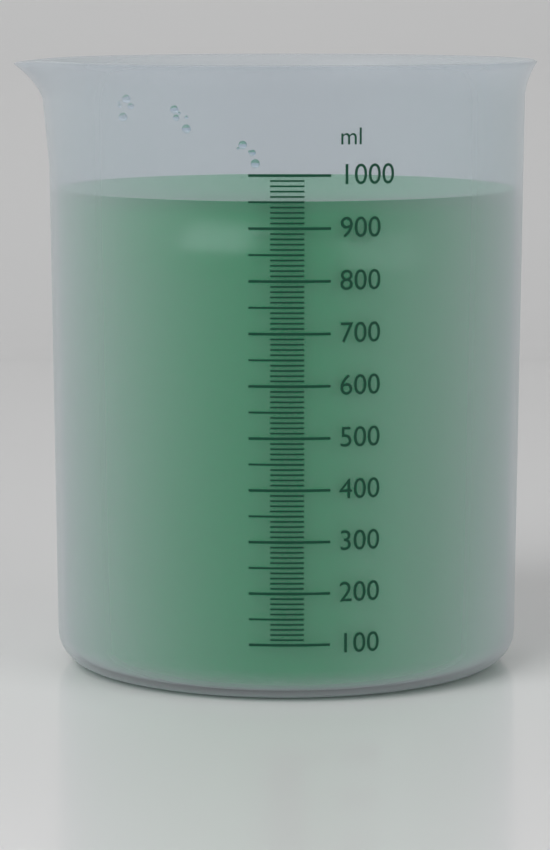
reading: 950 ml
